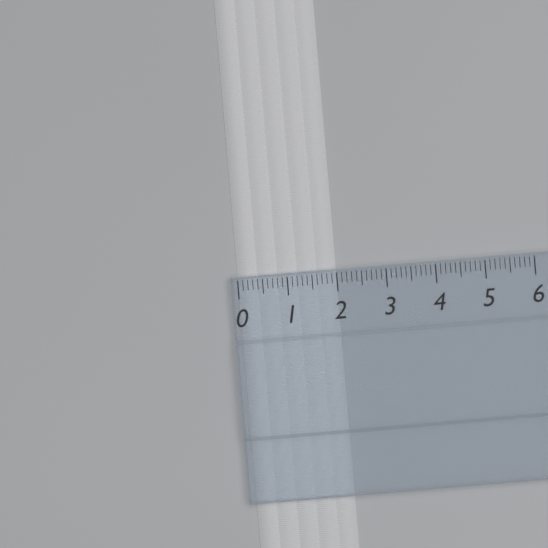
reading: 2.0 (no unit)
